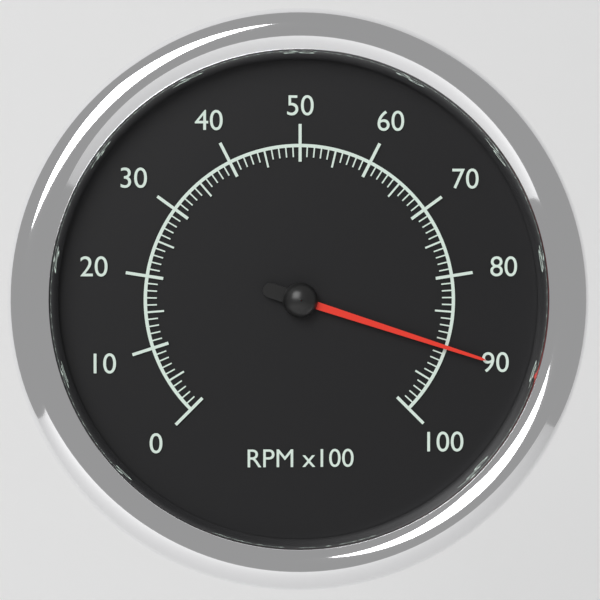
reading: 90 RPM x100
